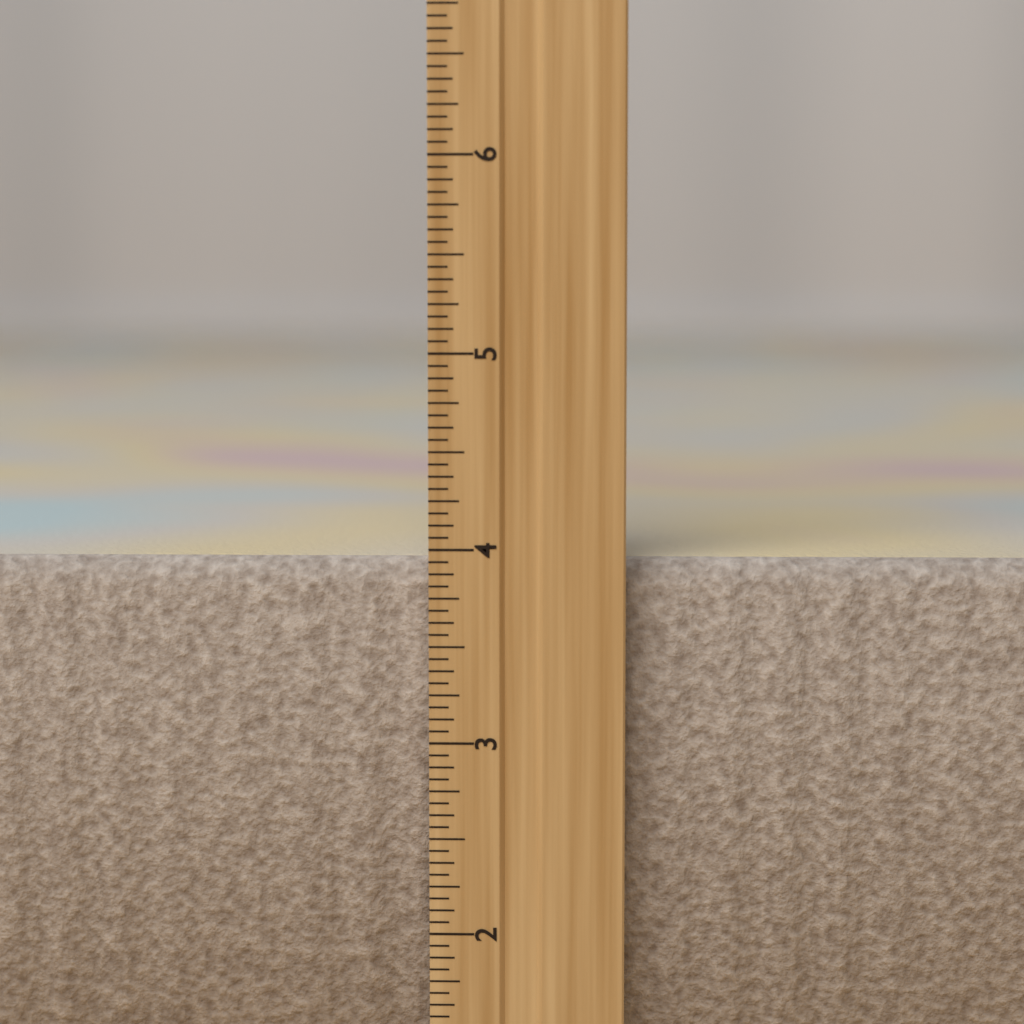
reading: 3.9375 inch
